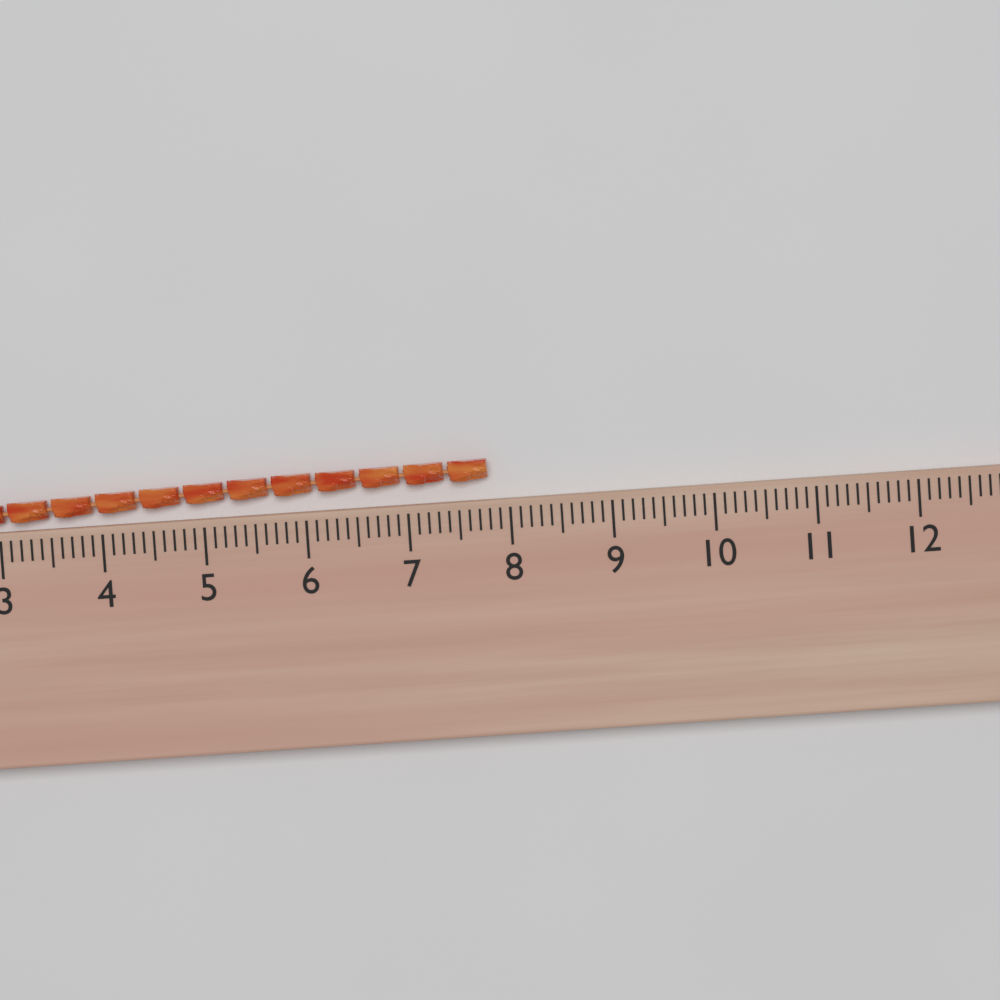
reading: 7.8 (no unit)
